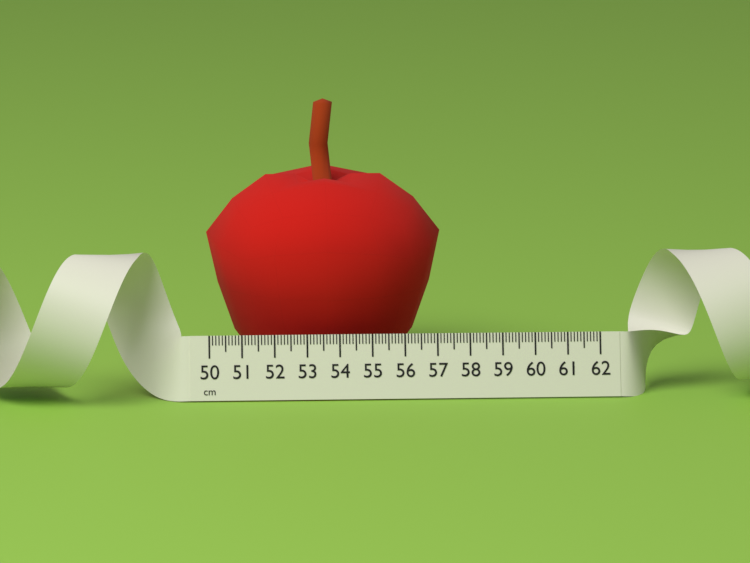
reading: 57.3 cm
